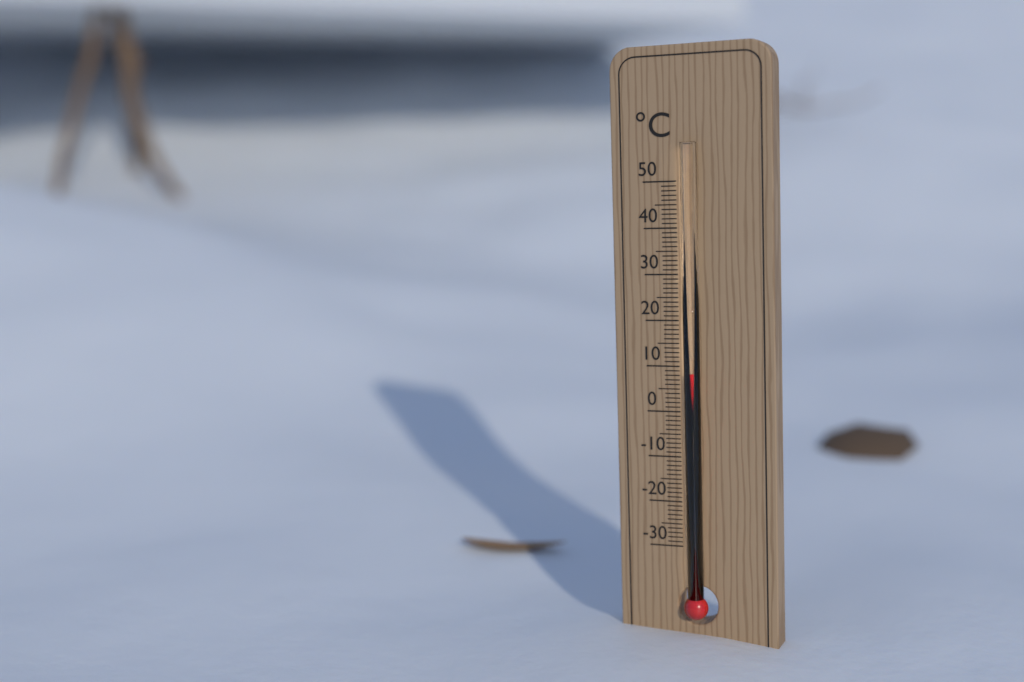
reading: 9 °C
